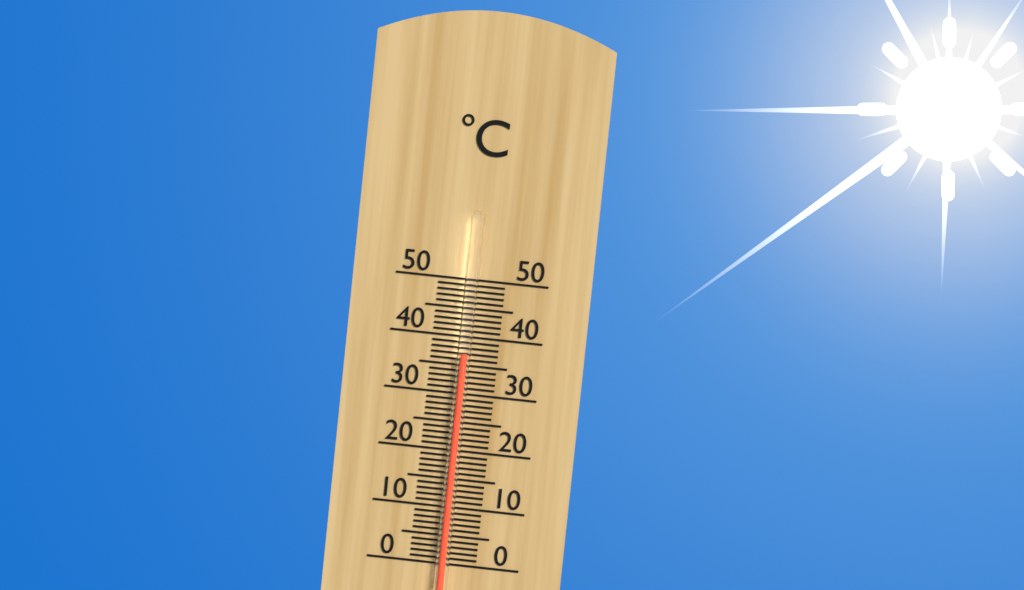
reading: 37 °C
